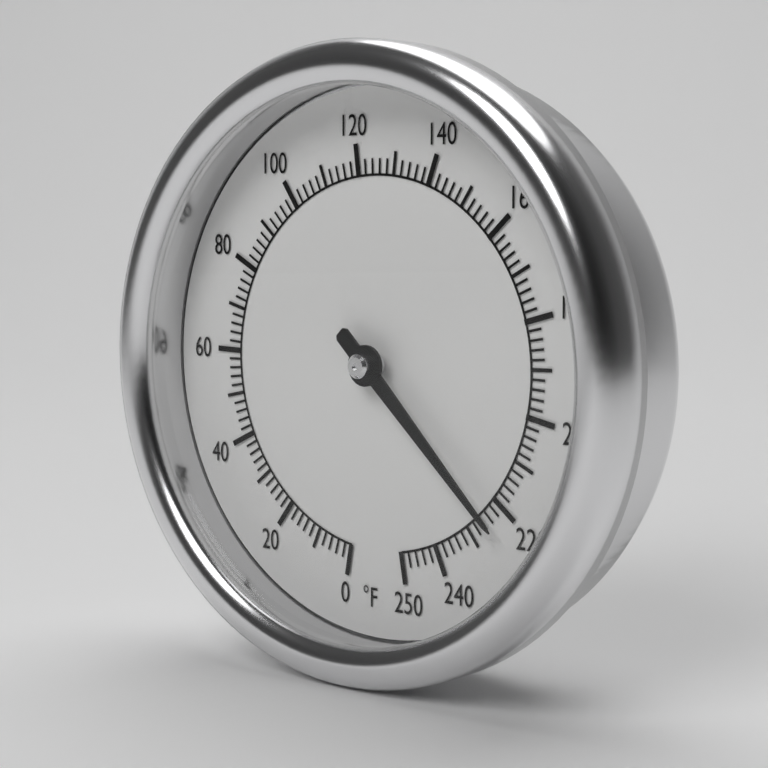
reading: 224 °F
